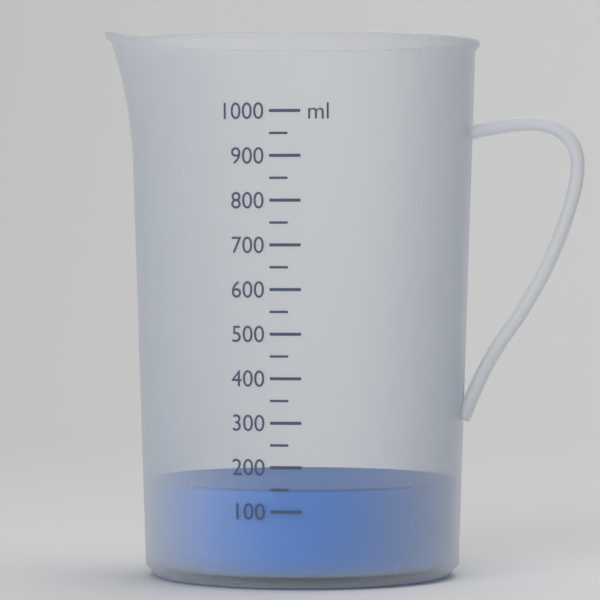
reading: 150 ml
